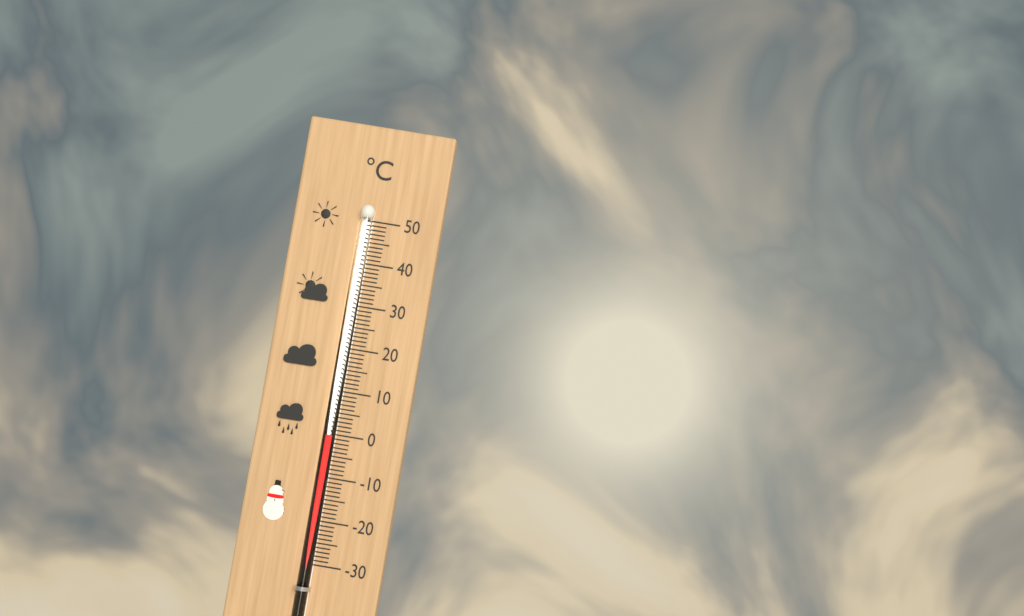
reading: 0 °C
